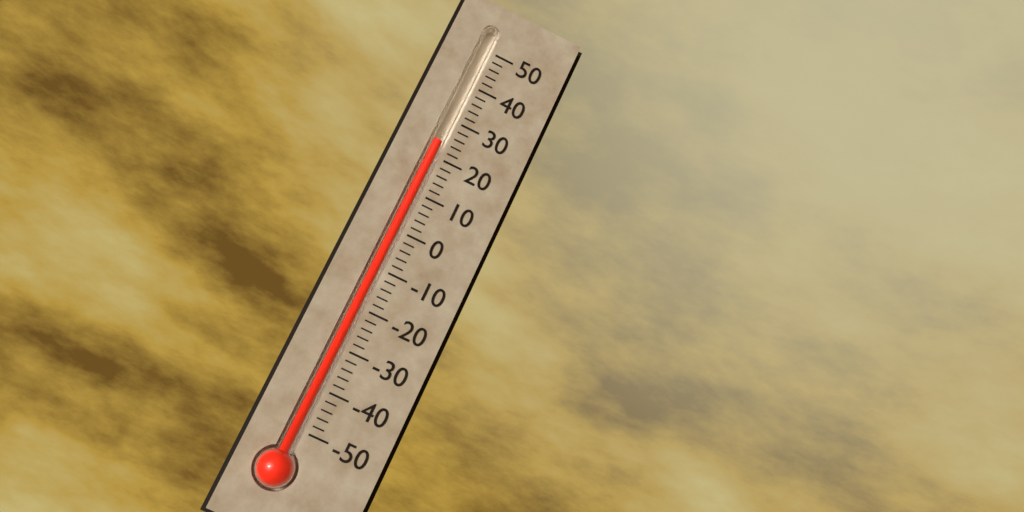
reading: 24 (no unit)
